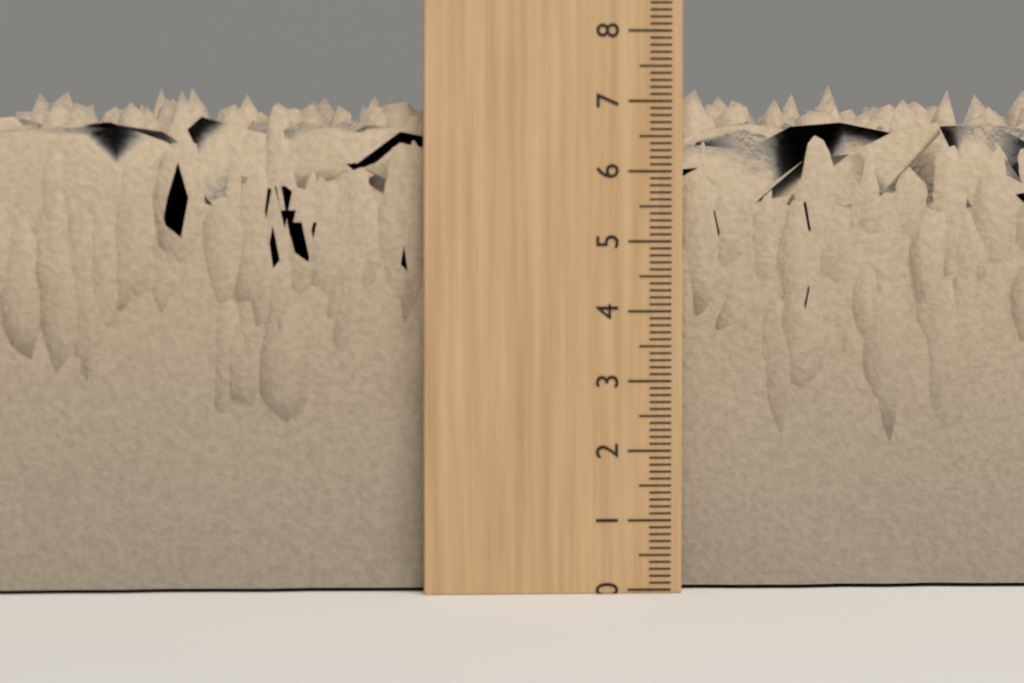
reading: 7.3 (no unit)
